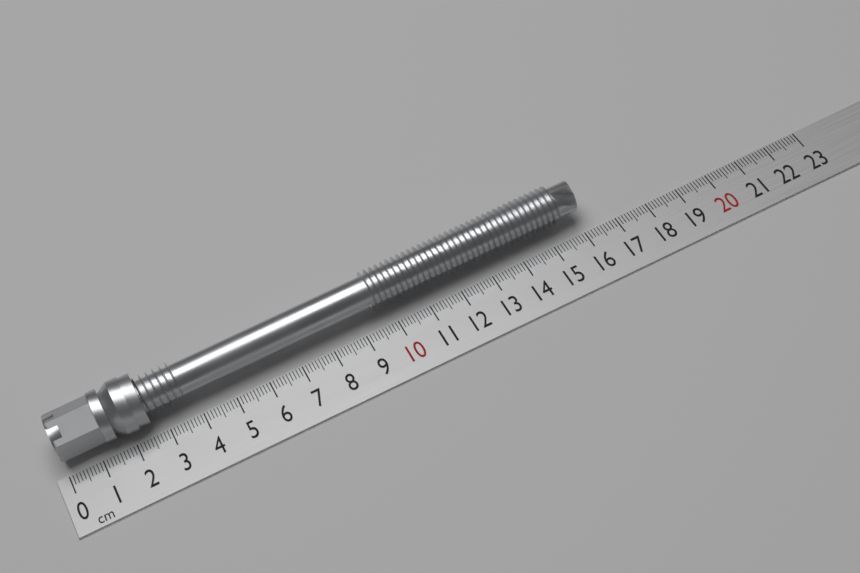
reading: 16.2 cm
